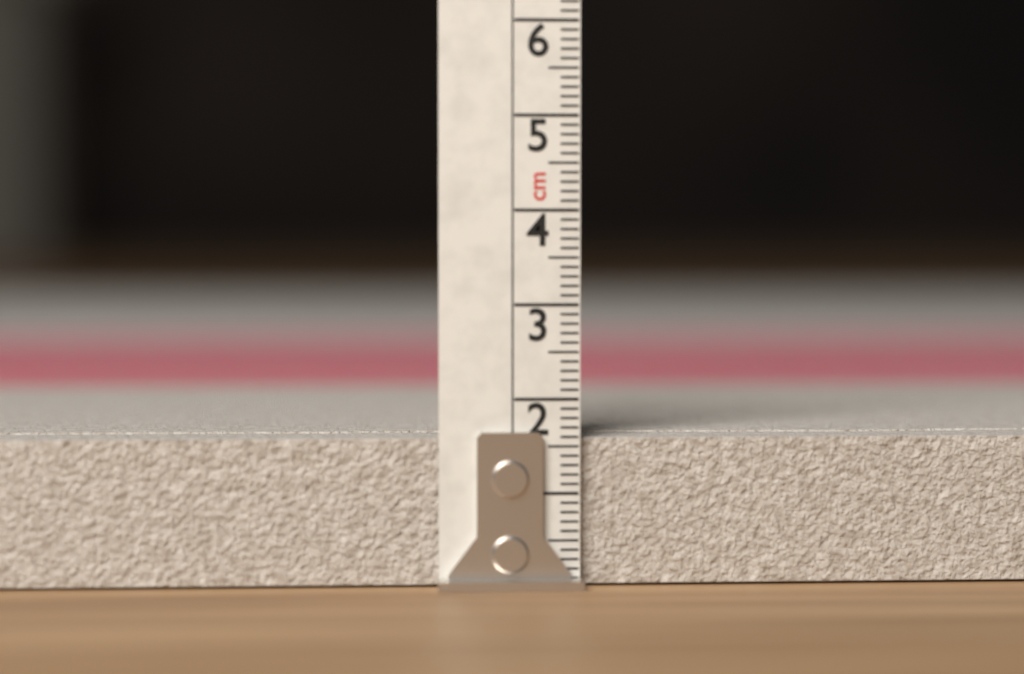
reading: 1.6 cm
